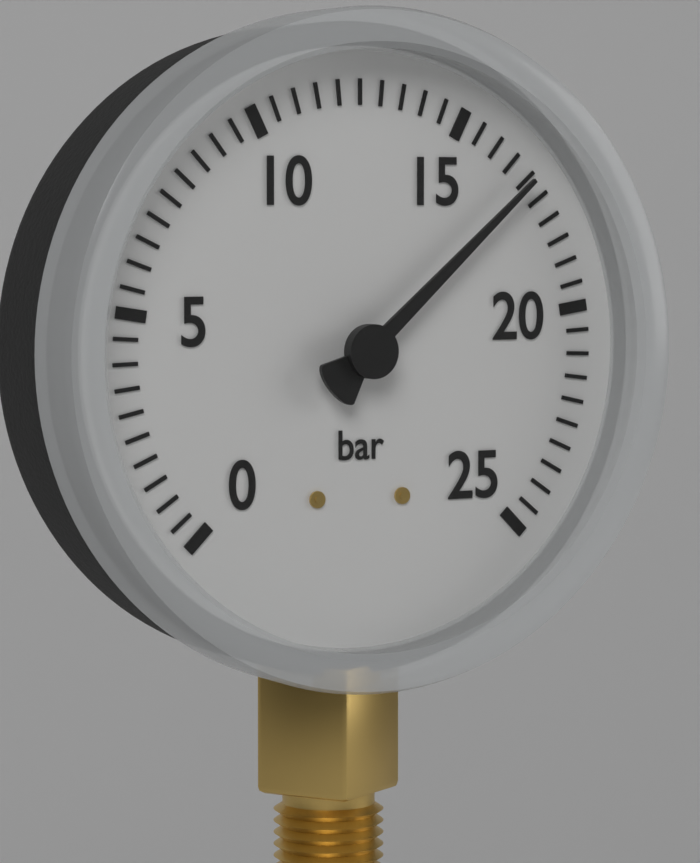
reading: 17.0 bar
